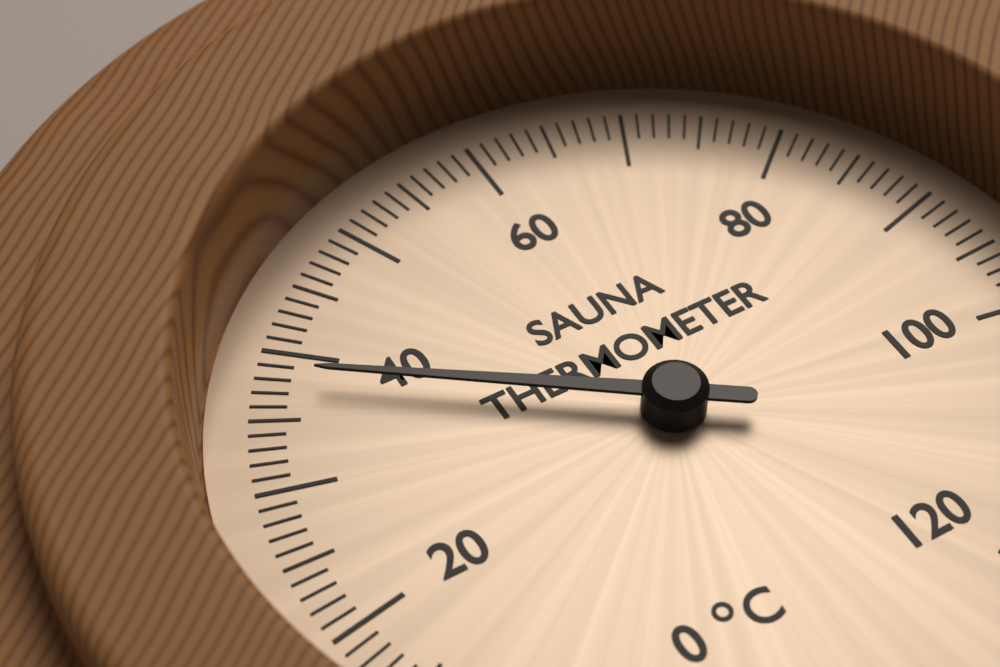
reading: 38 °C
